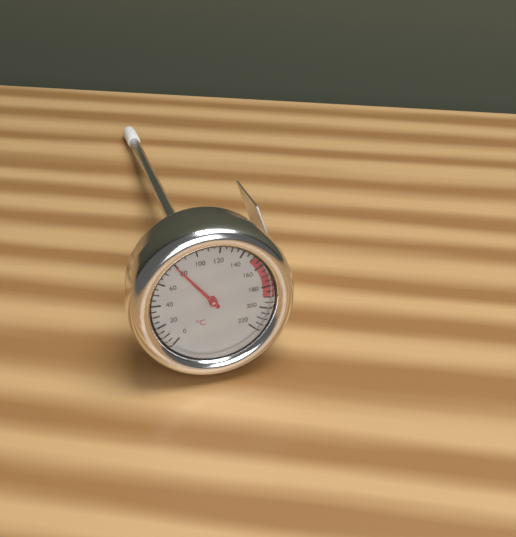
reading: 80 °C
